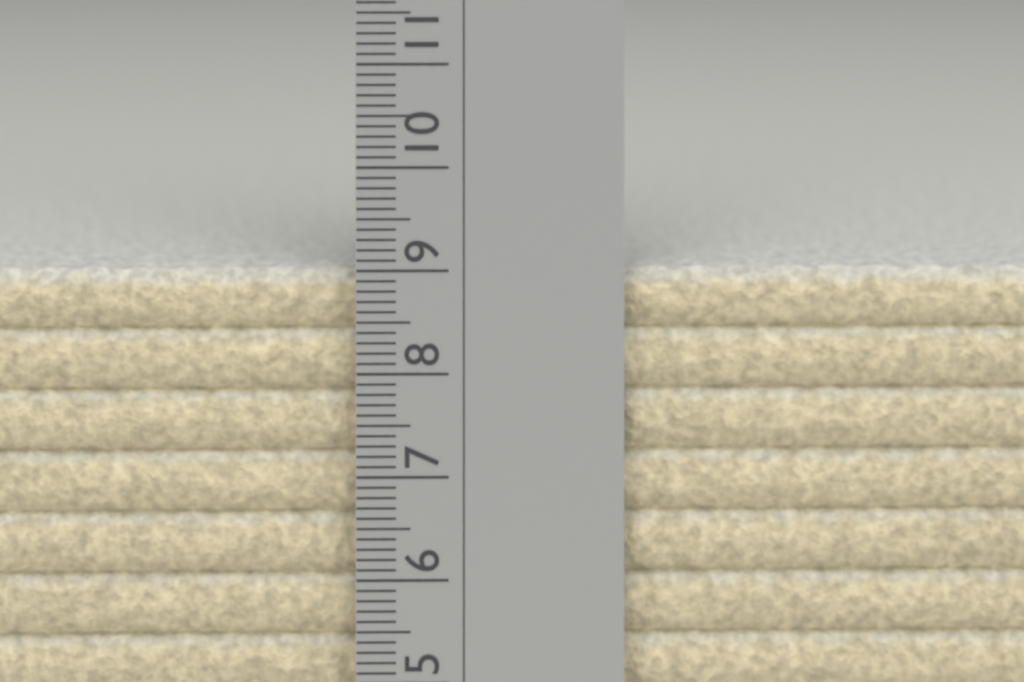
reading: 9.0 cm
